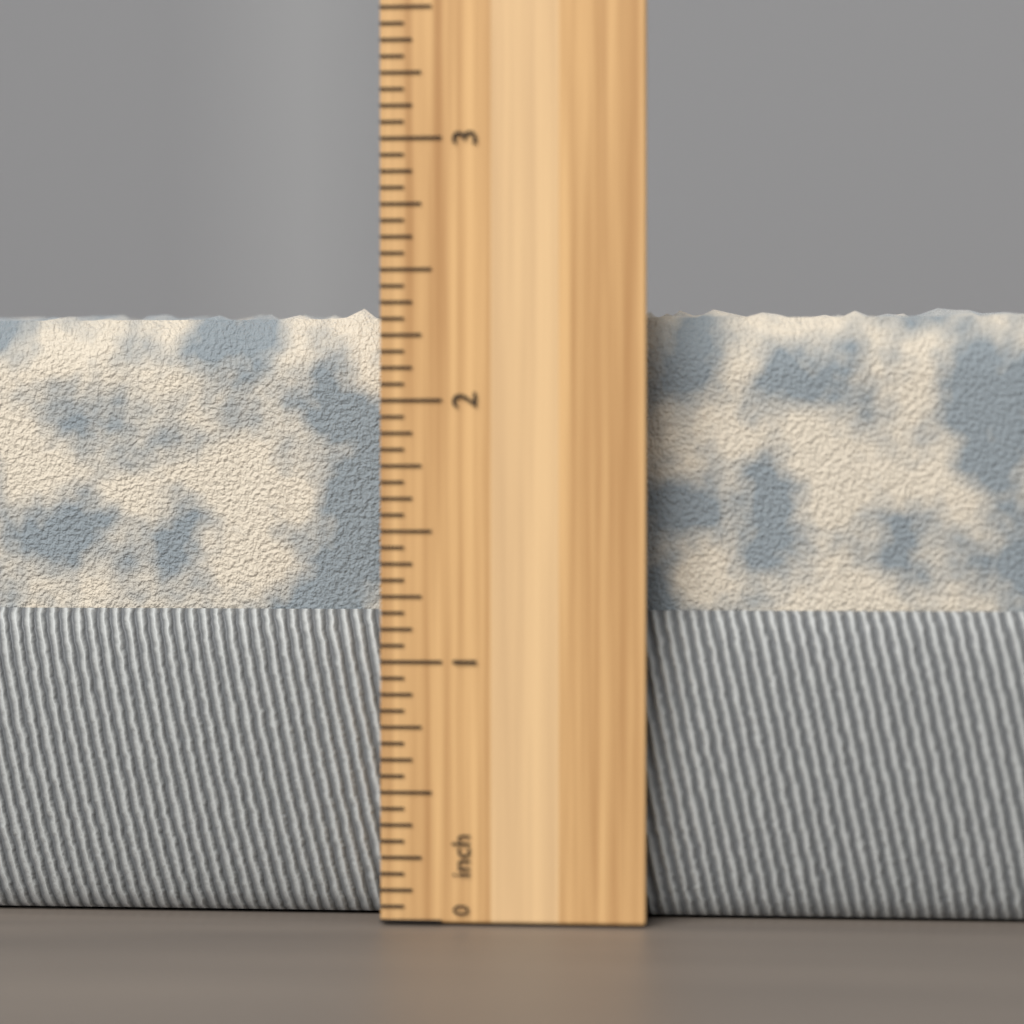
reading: 2.3750 inch
